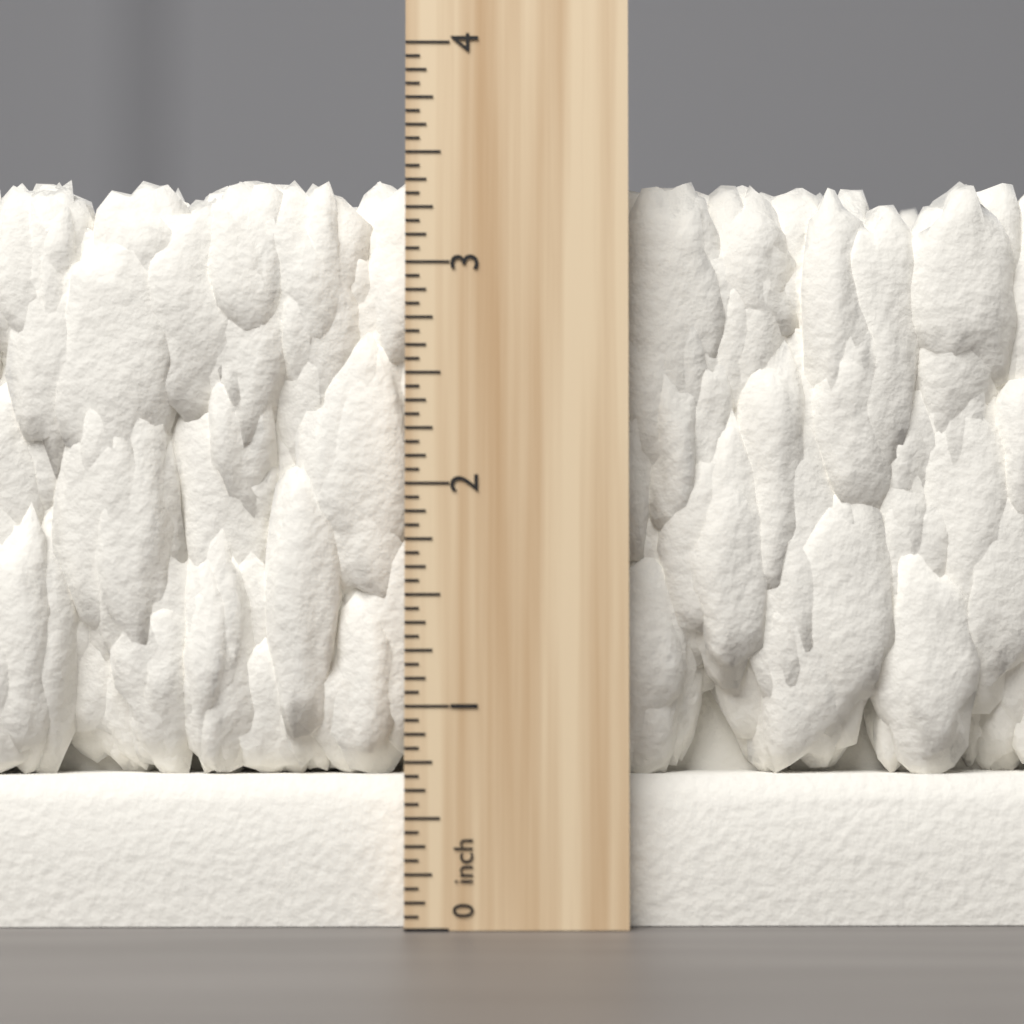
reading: 3.4375 inch
